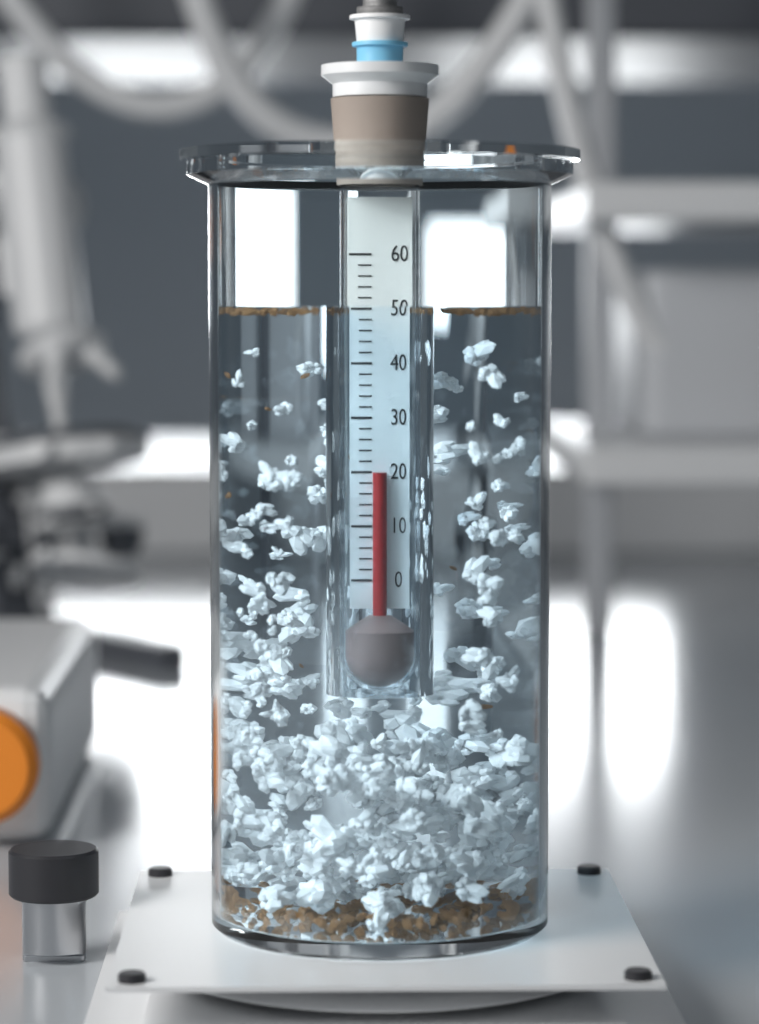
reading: 20 (no unit)
